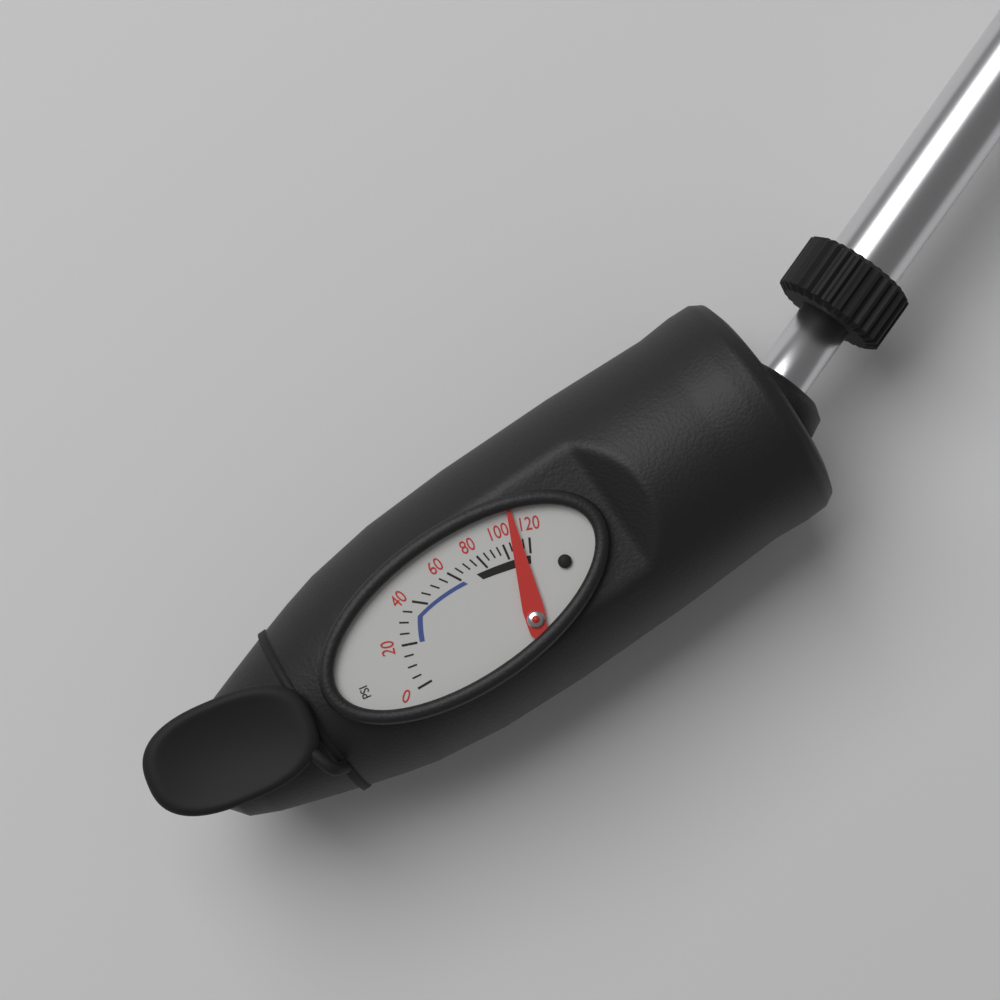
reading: 110 psi
